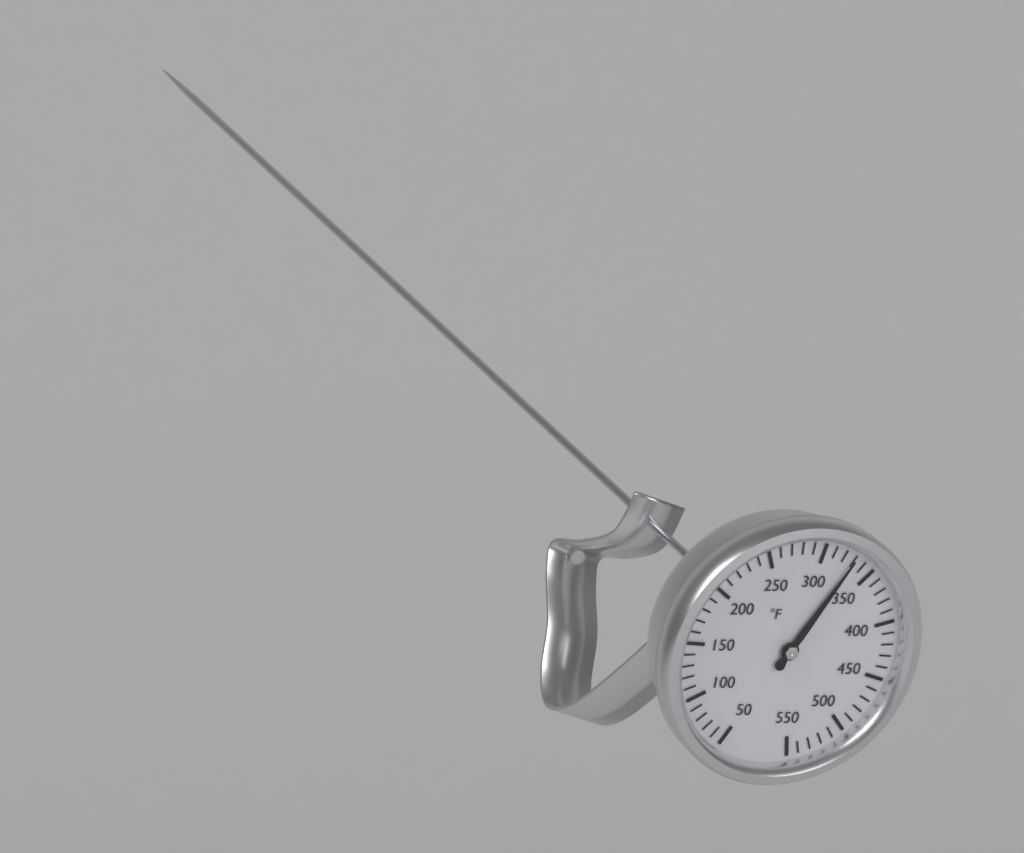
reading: 330 °F
